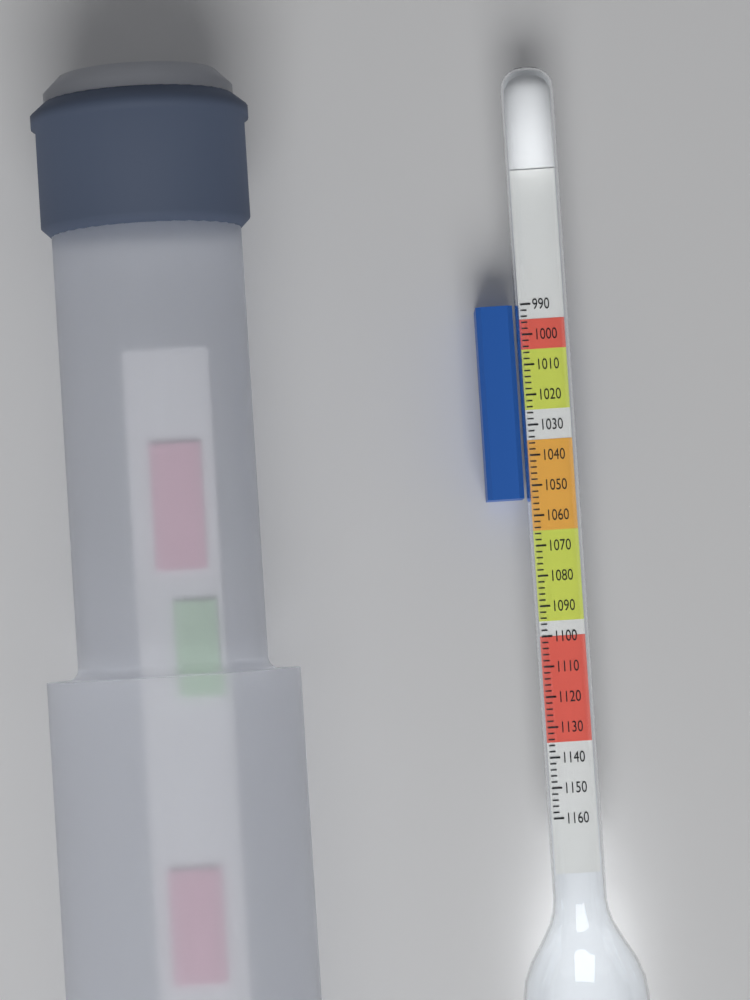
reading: 1054 (no unit)
